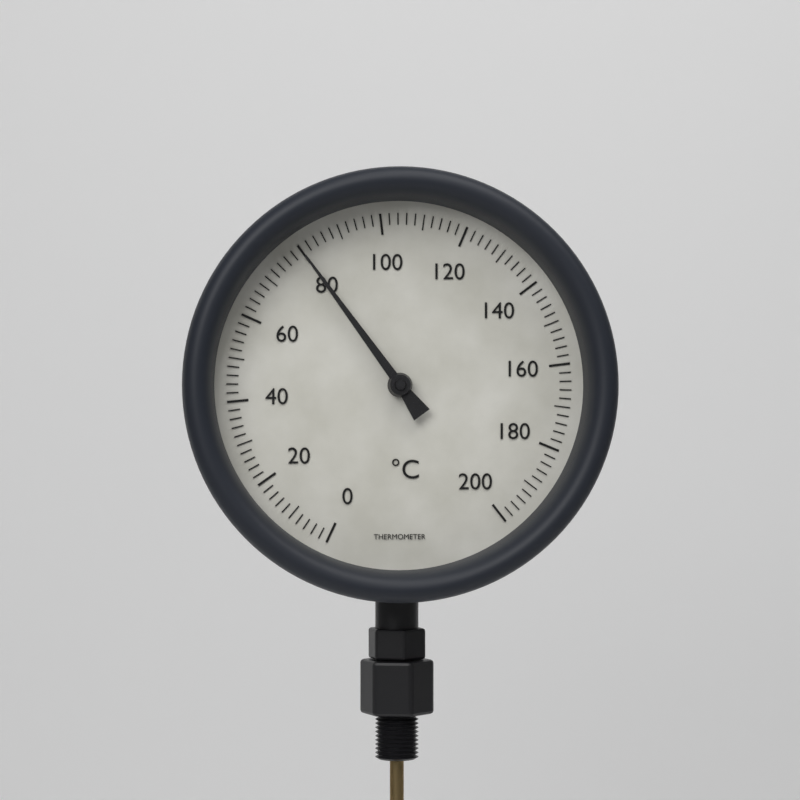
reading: 80 °C
